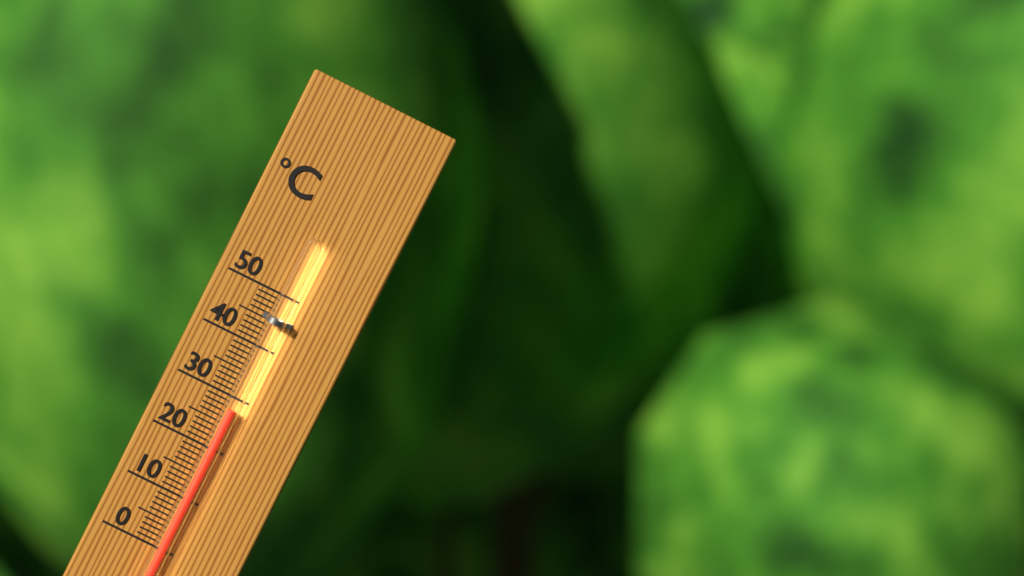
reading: 28 °C
